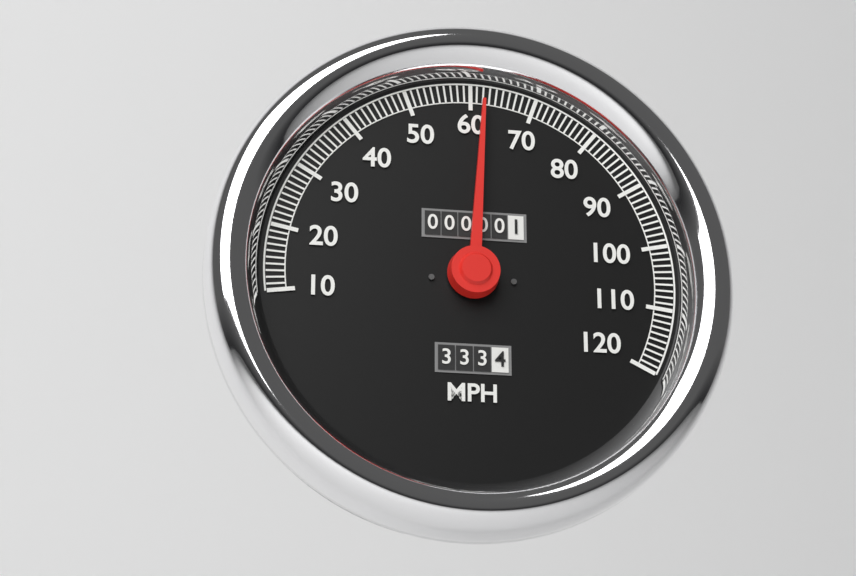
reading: 62 MPH
